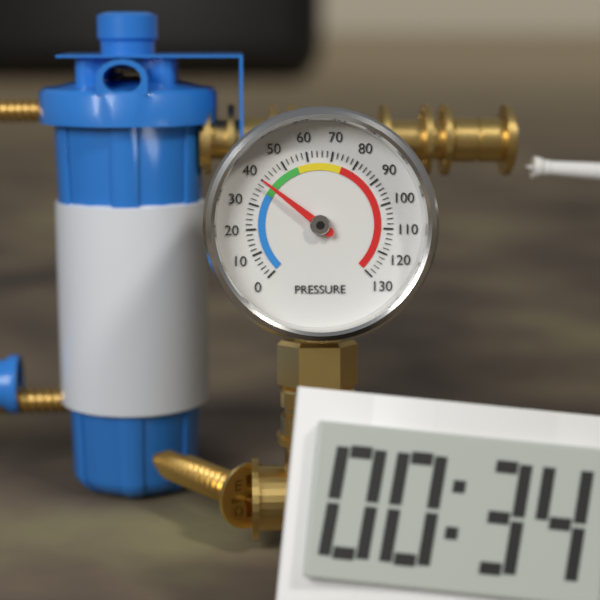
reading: 40 (no unit)
